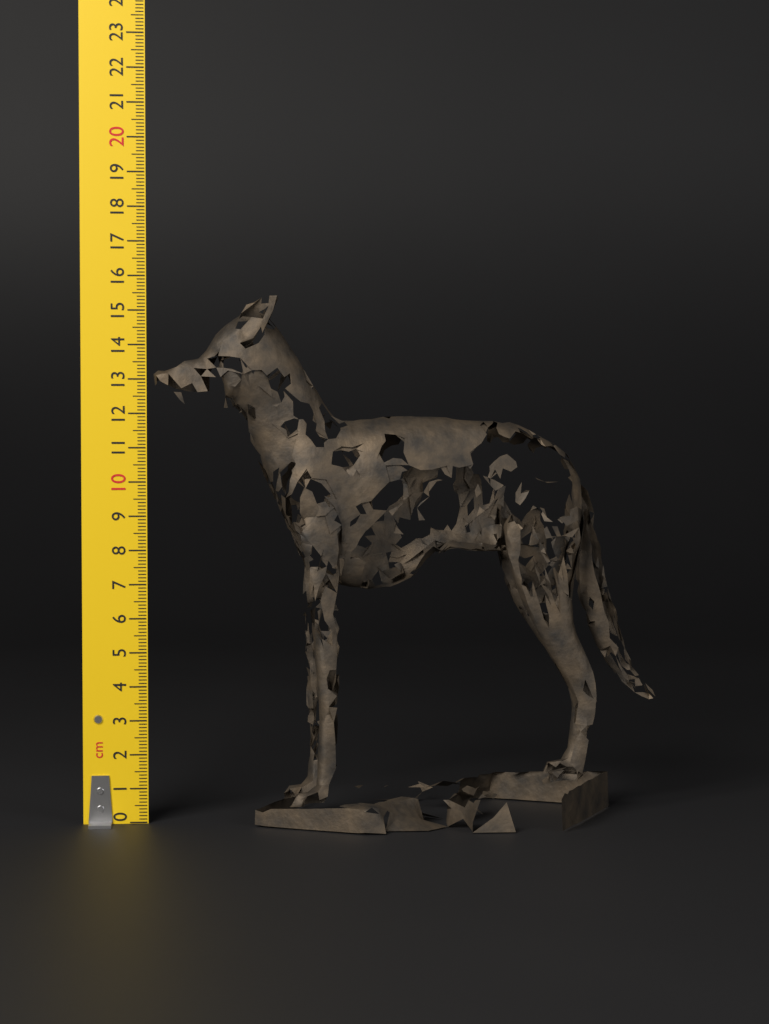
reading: 15.4 cm
